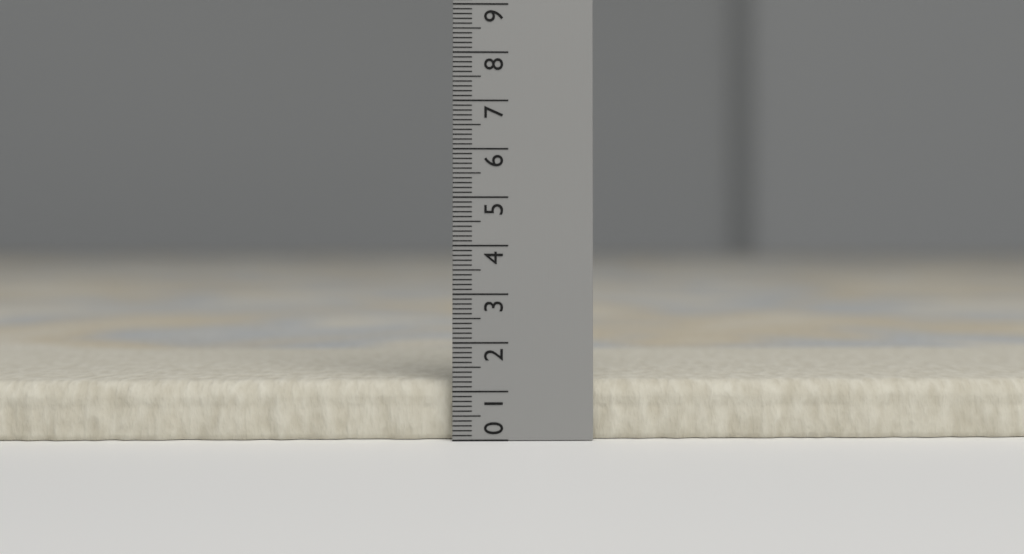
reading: 1.2 (no unit)
